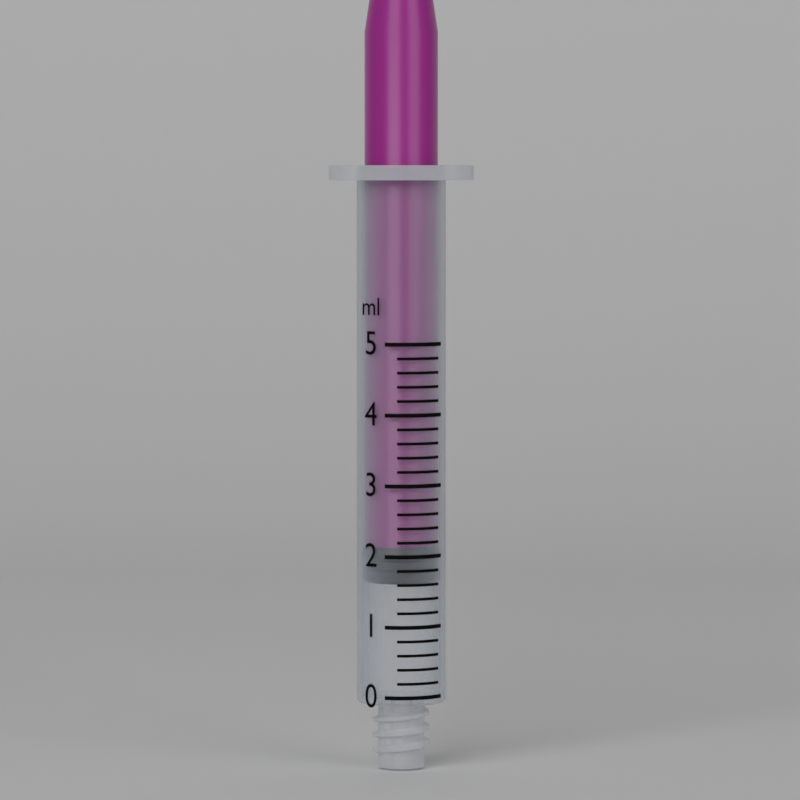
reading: 1.6 ml
